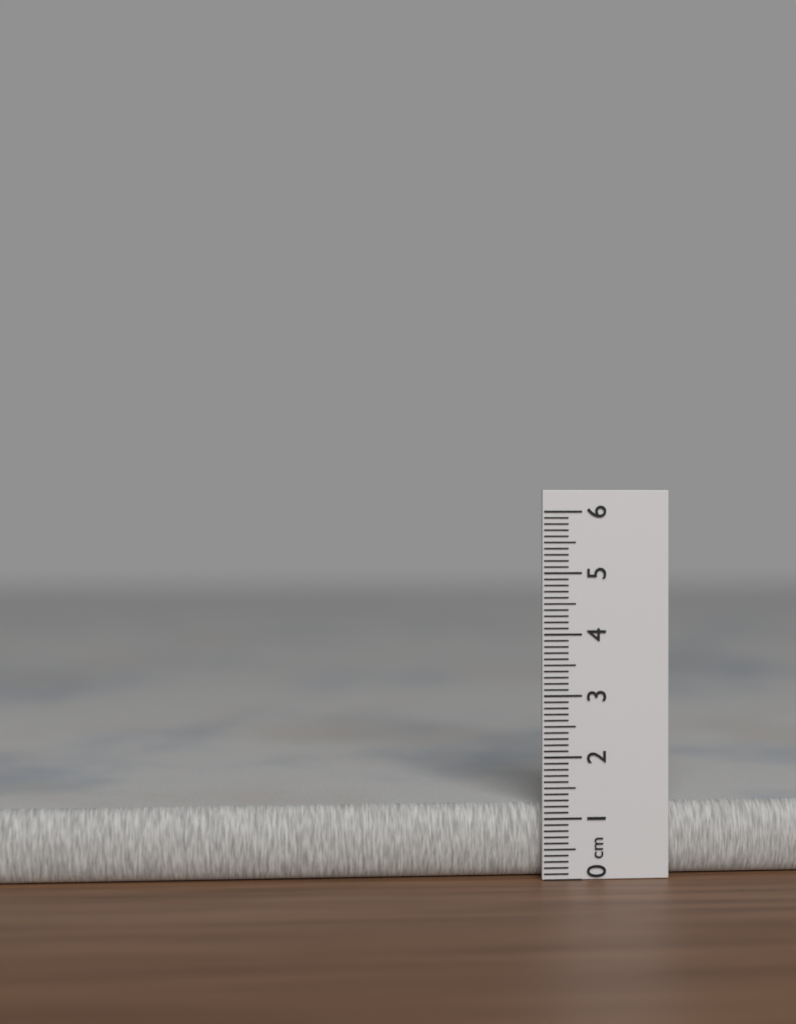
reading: 1.2 cm
